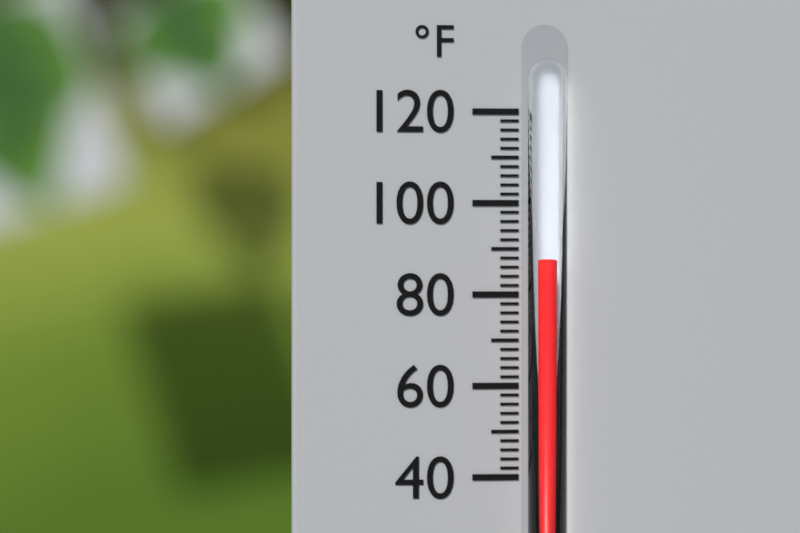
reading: 88 °F
